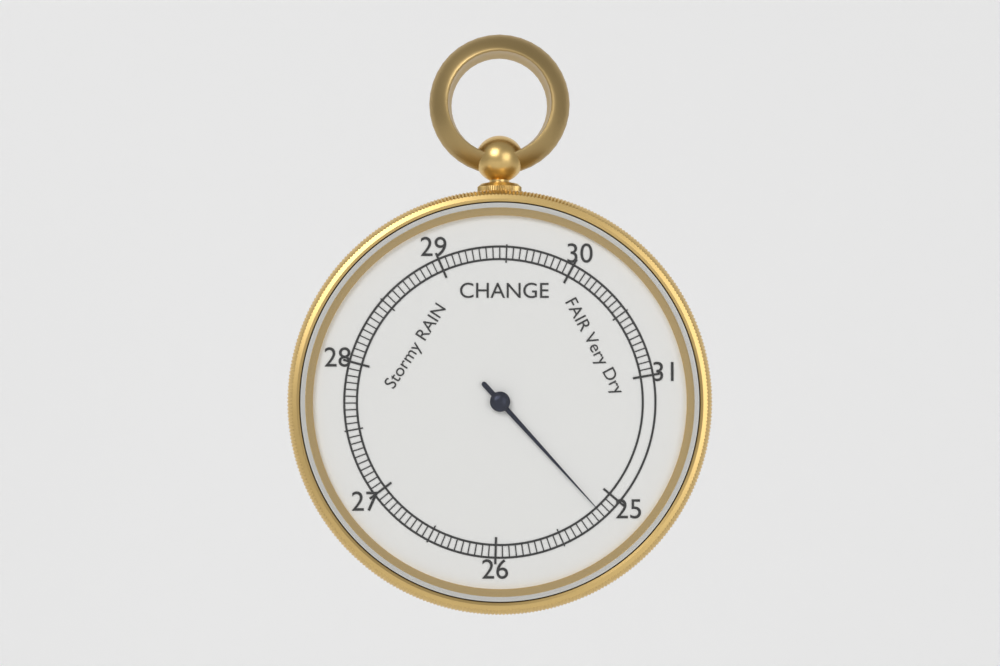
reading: 25.15 inHg
